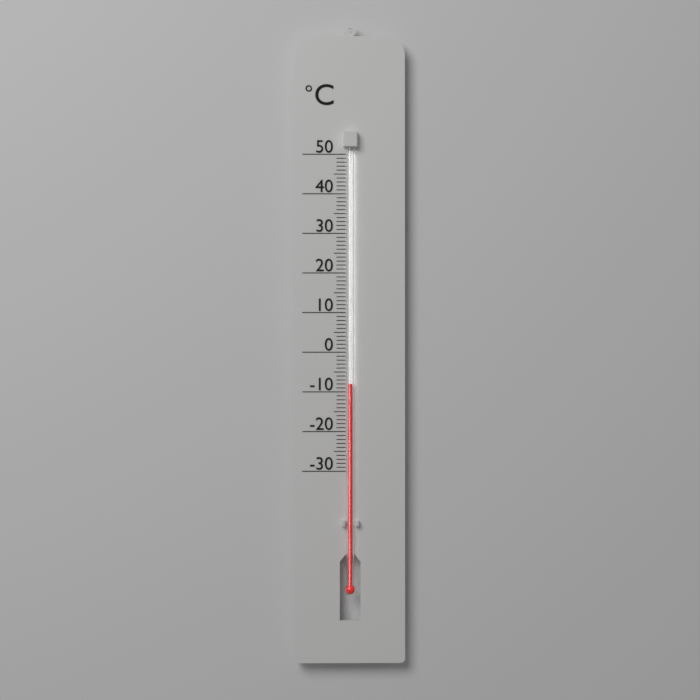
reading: -8 °C
